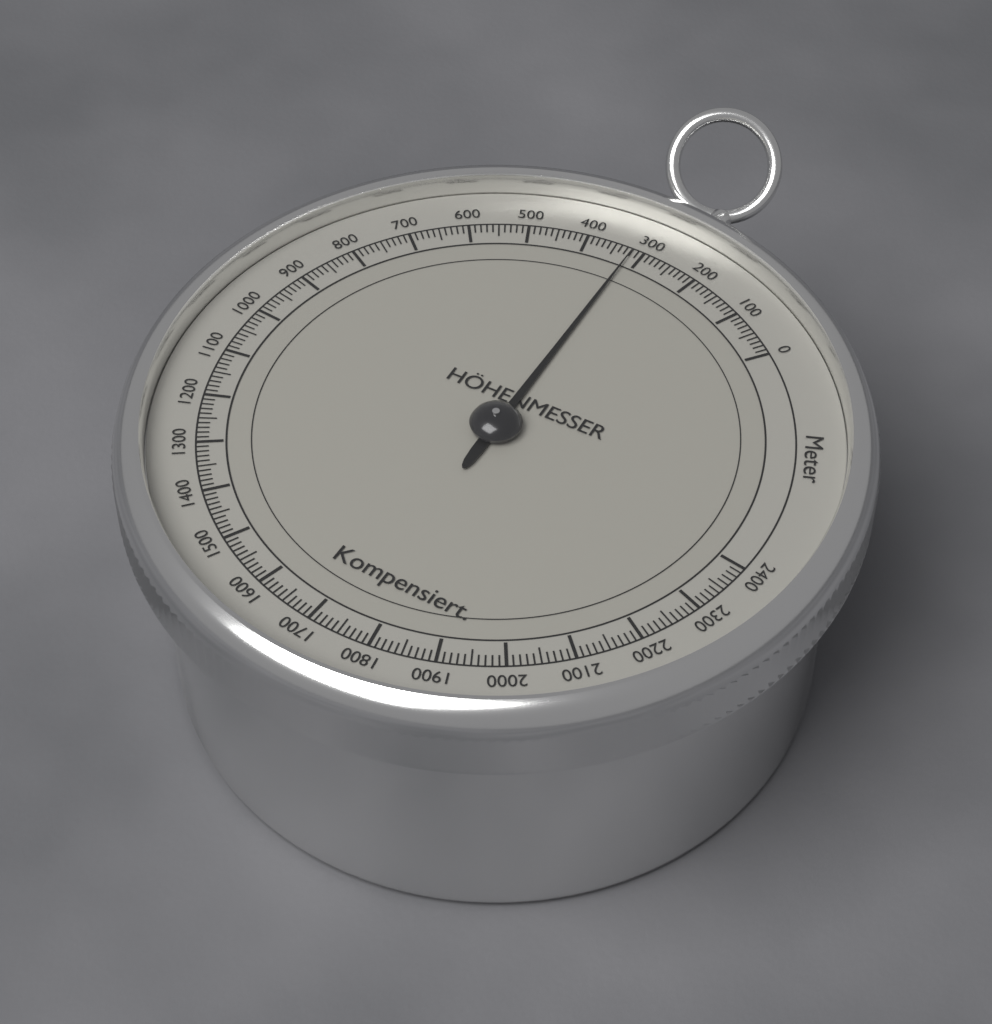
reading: 320 m
